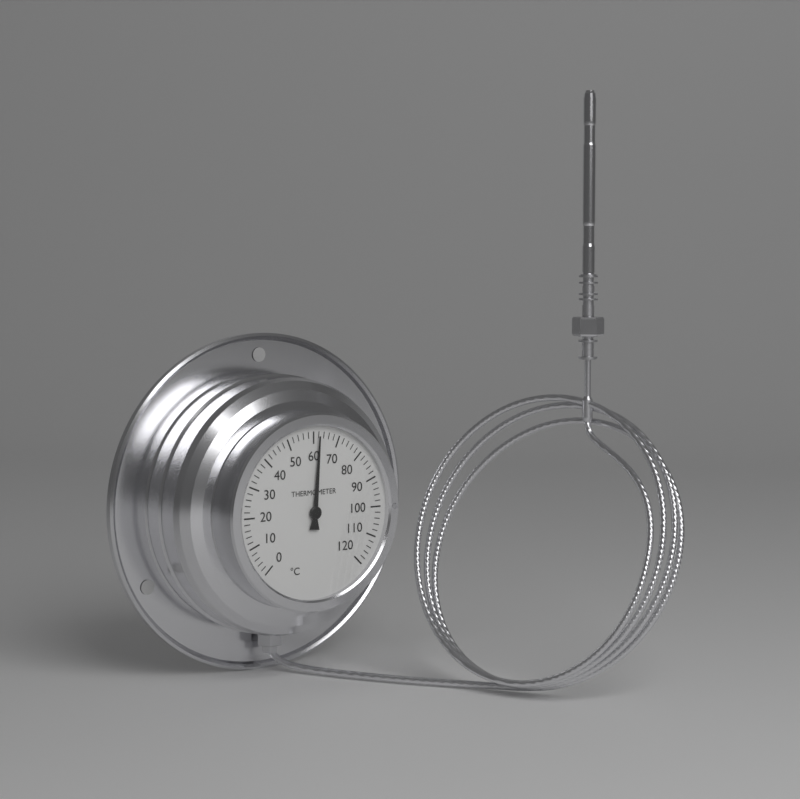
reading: 62 °C
